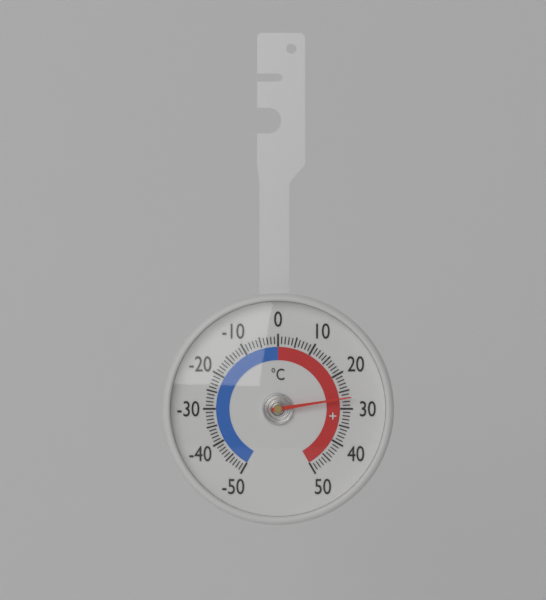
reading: 27 °C
